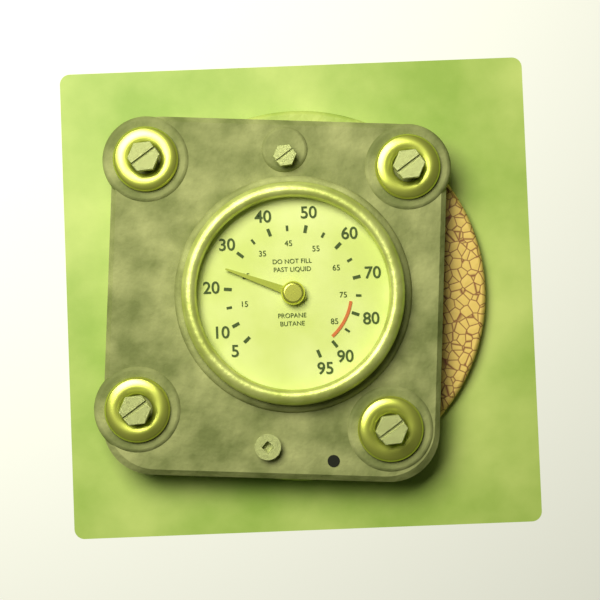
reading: 25 (no unit)
